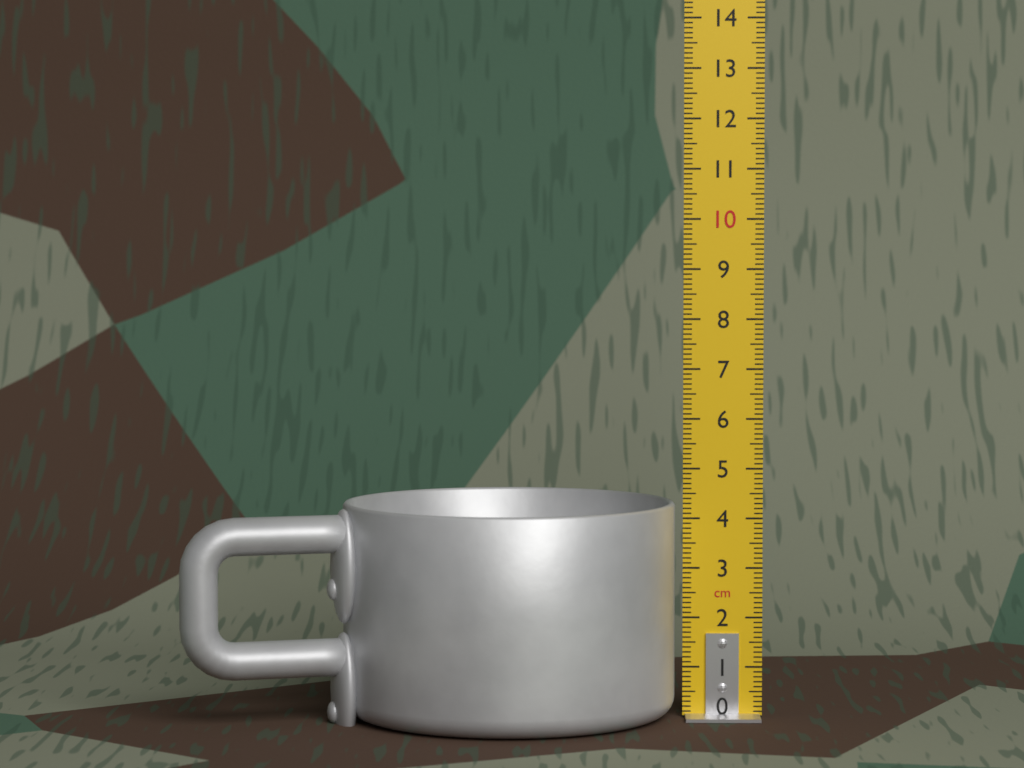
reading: 4.3 cm
